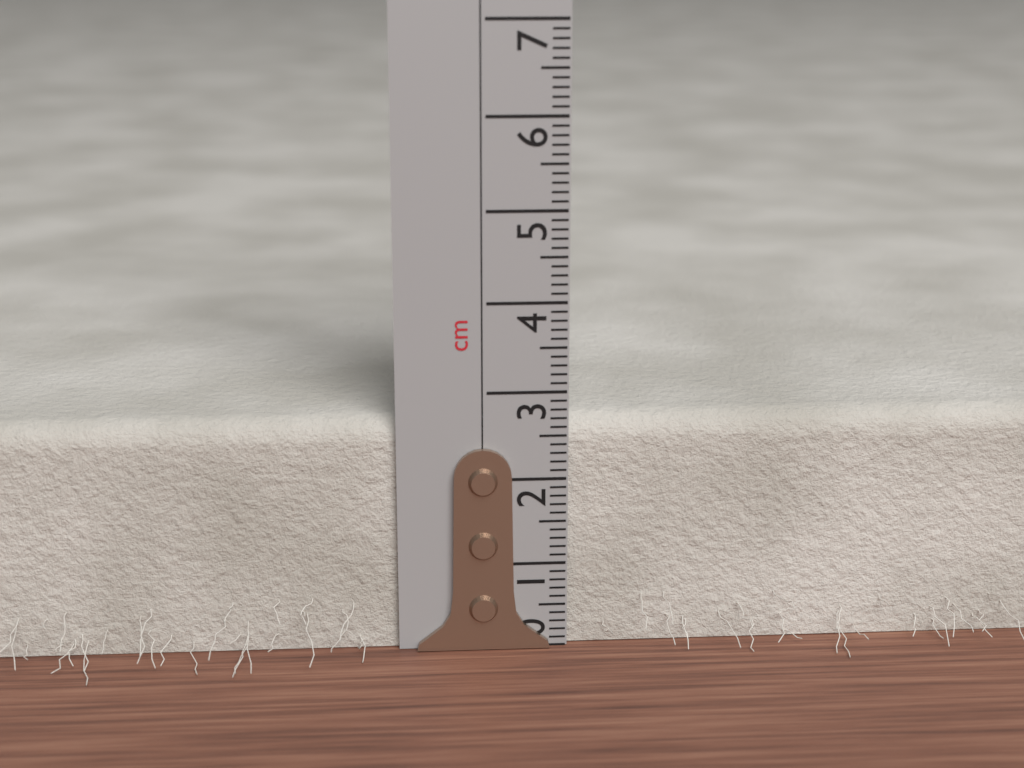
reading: 2.7 cm
